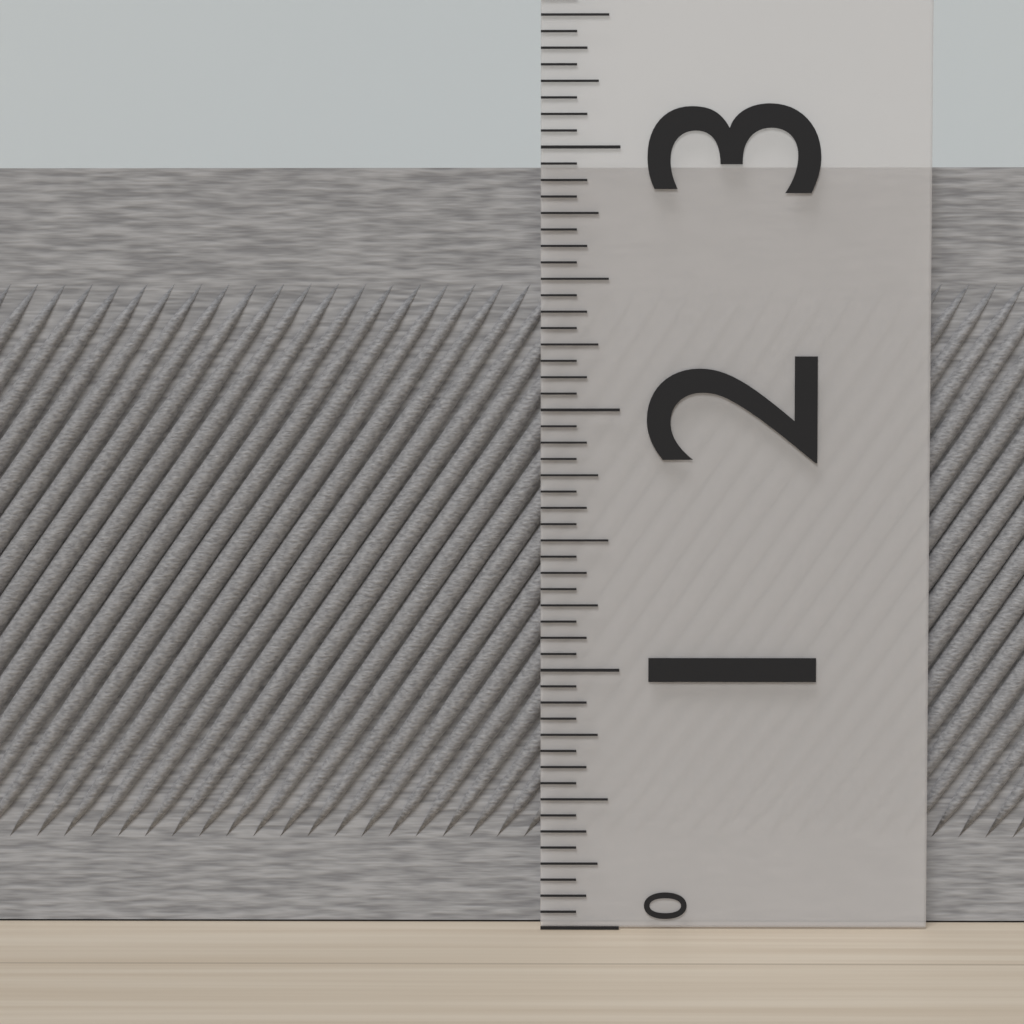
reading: 2.9375 (no unit)
